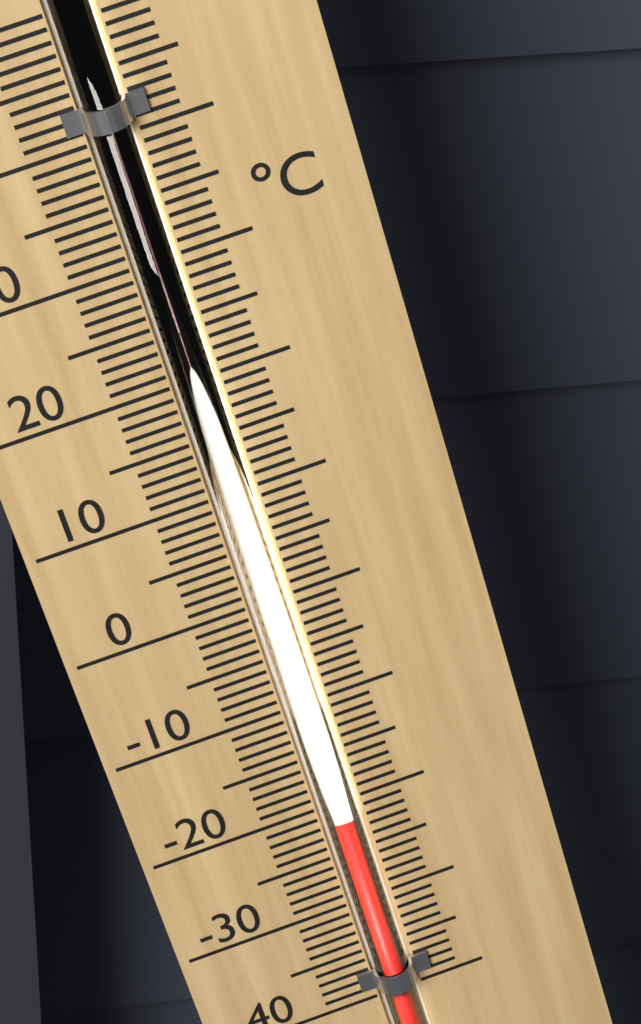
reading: -21 °C
